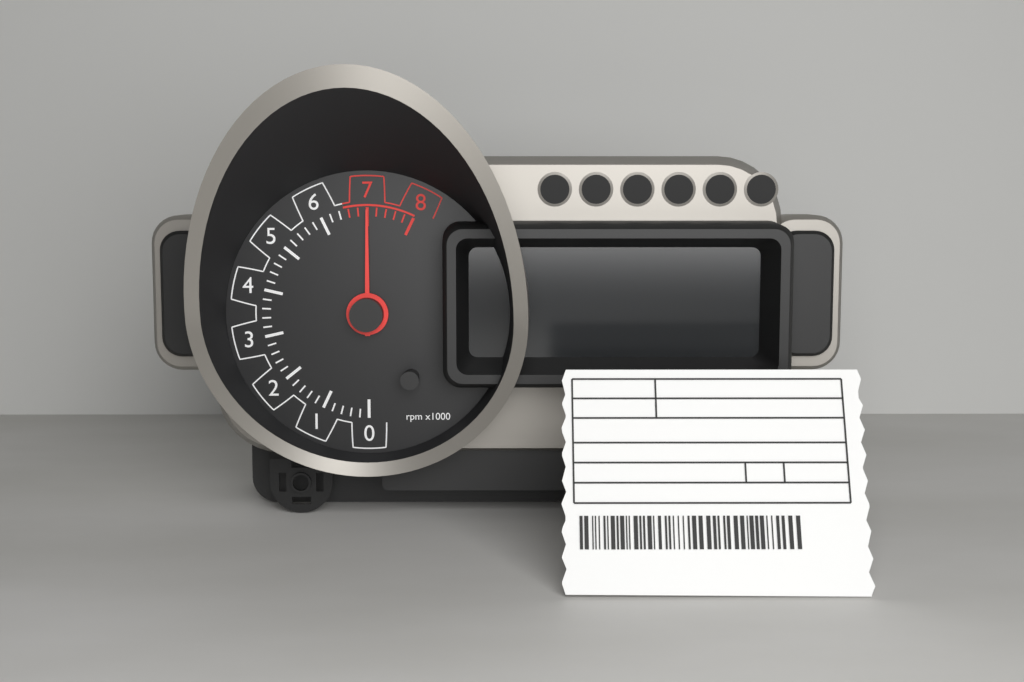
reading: 7.0 rpm x1000
